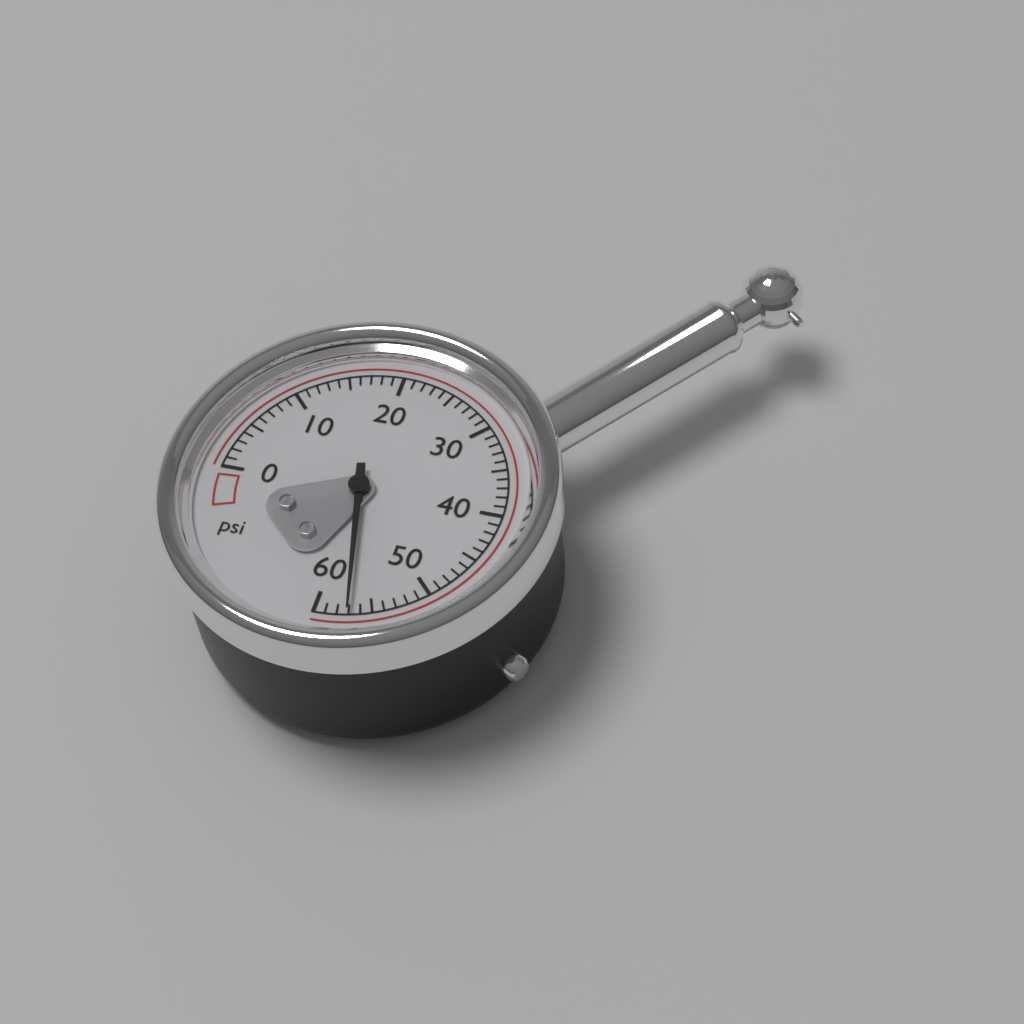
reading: 57 psi
